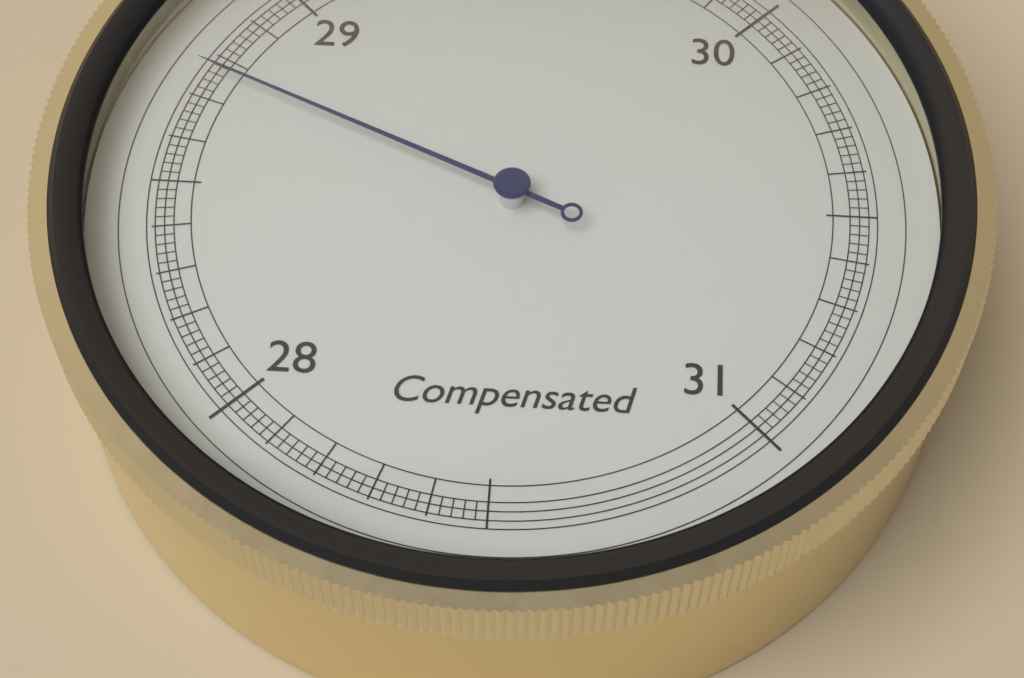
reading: 28.76 inHg
